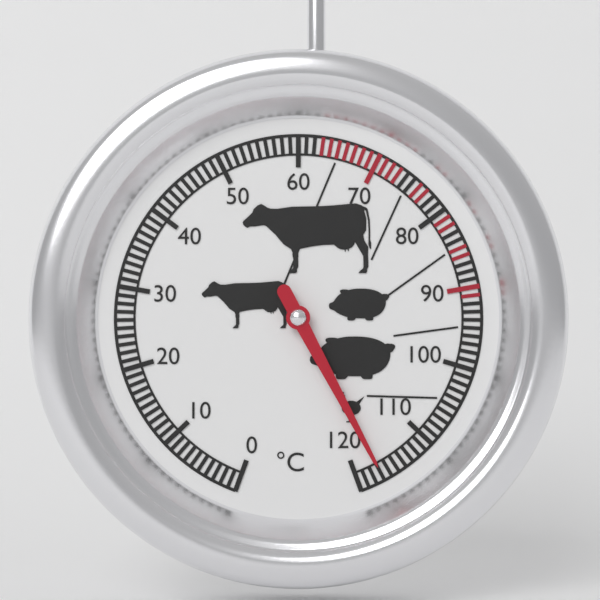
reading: 117 °C
